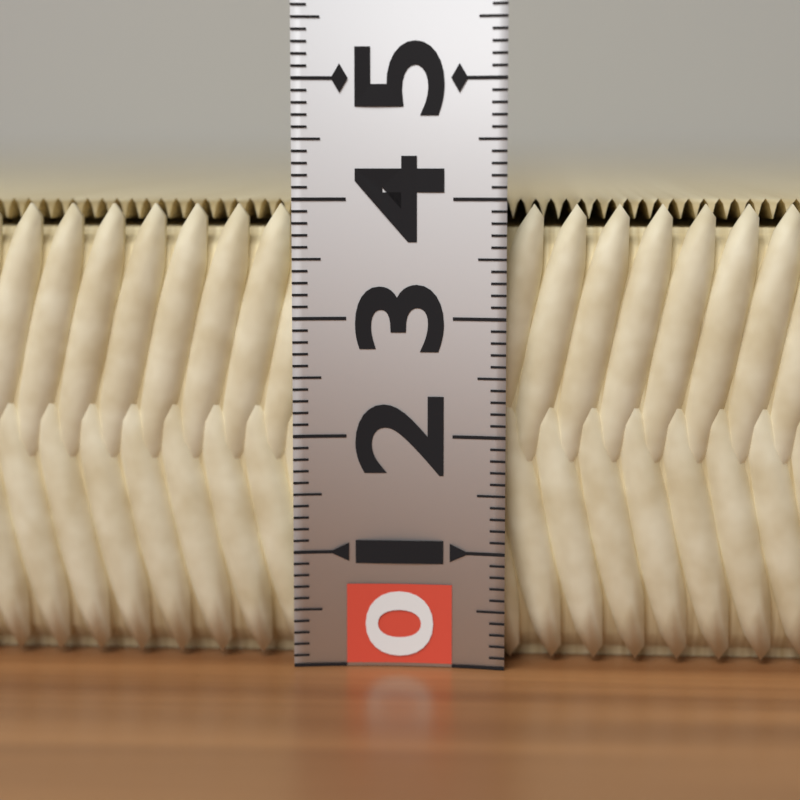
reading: 4.0 (no unit)
